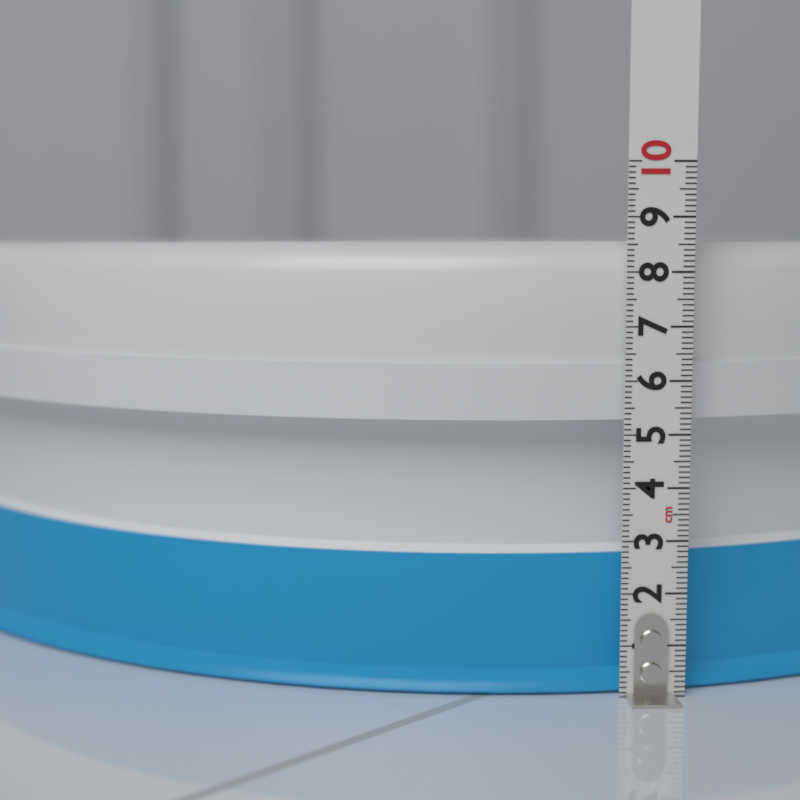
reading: 8.6 cm
